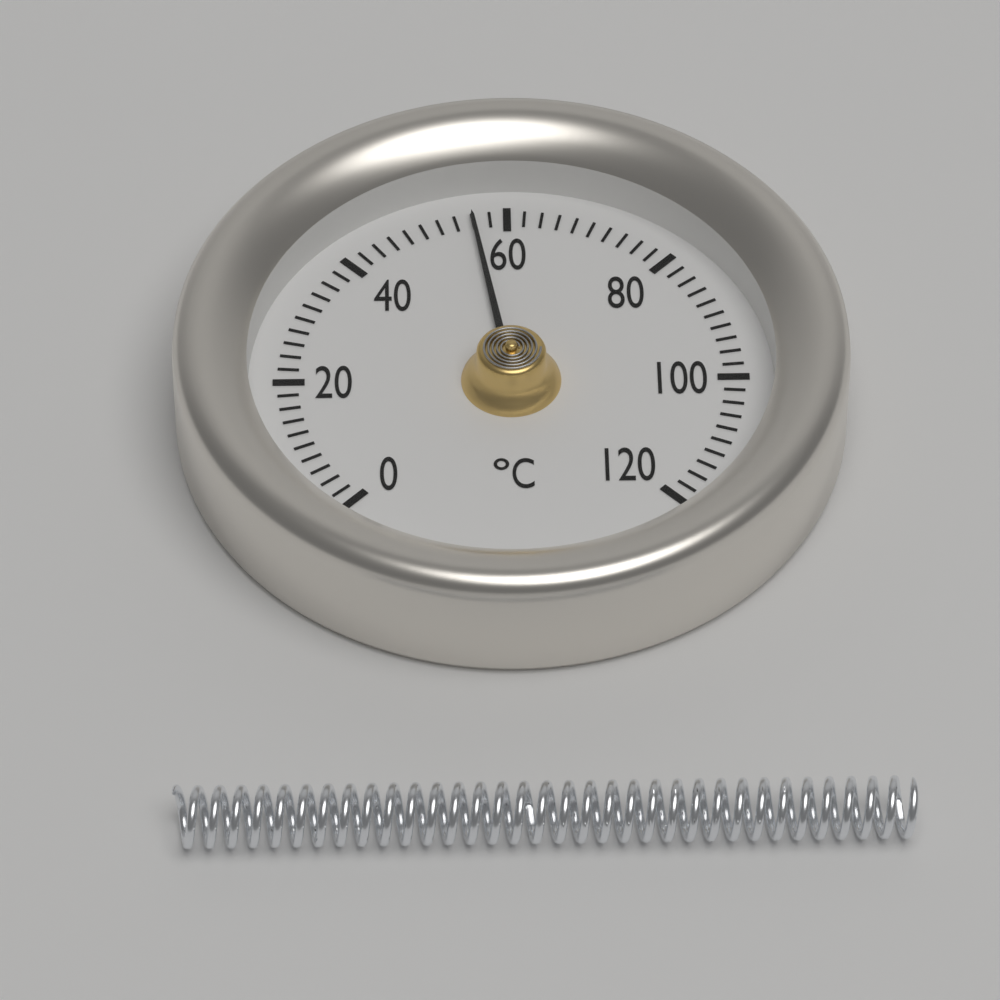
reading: 56 °C
